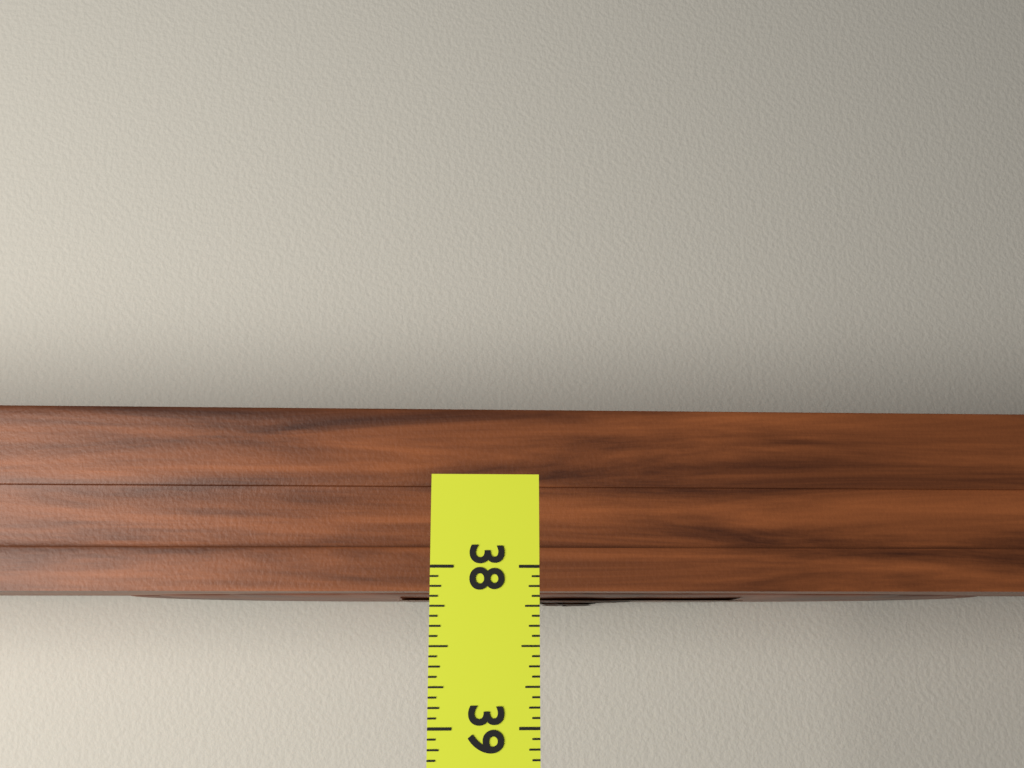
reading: 38.1875 (no unit)
